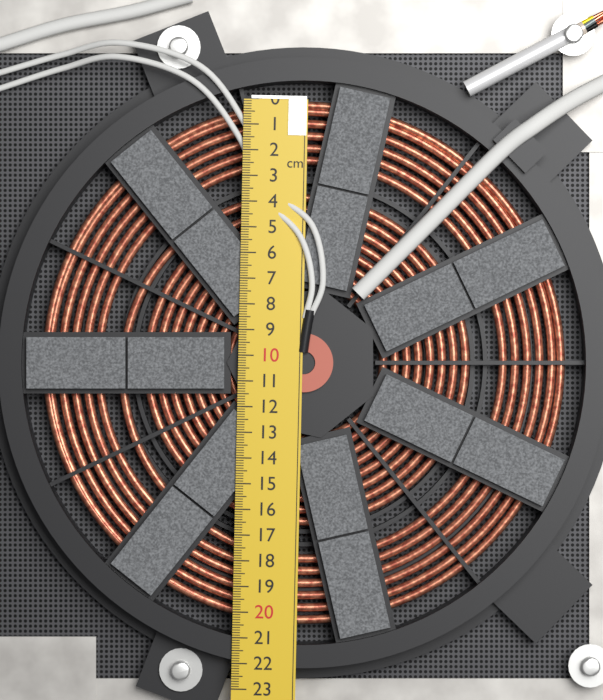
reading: 20.5 cm
